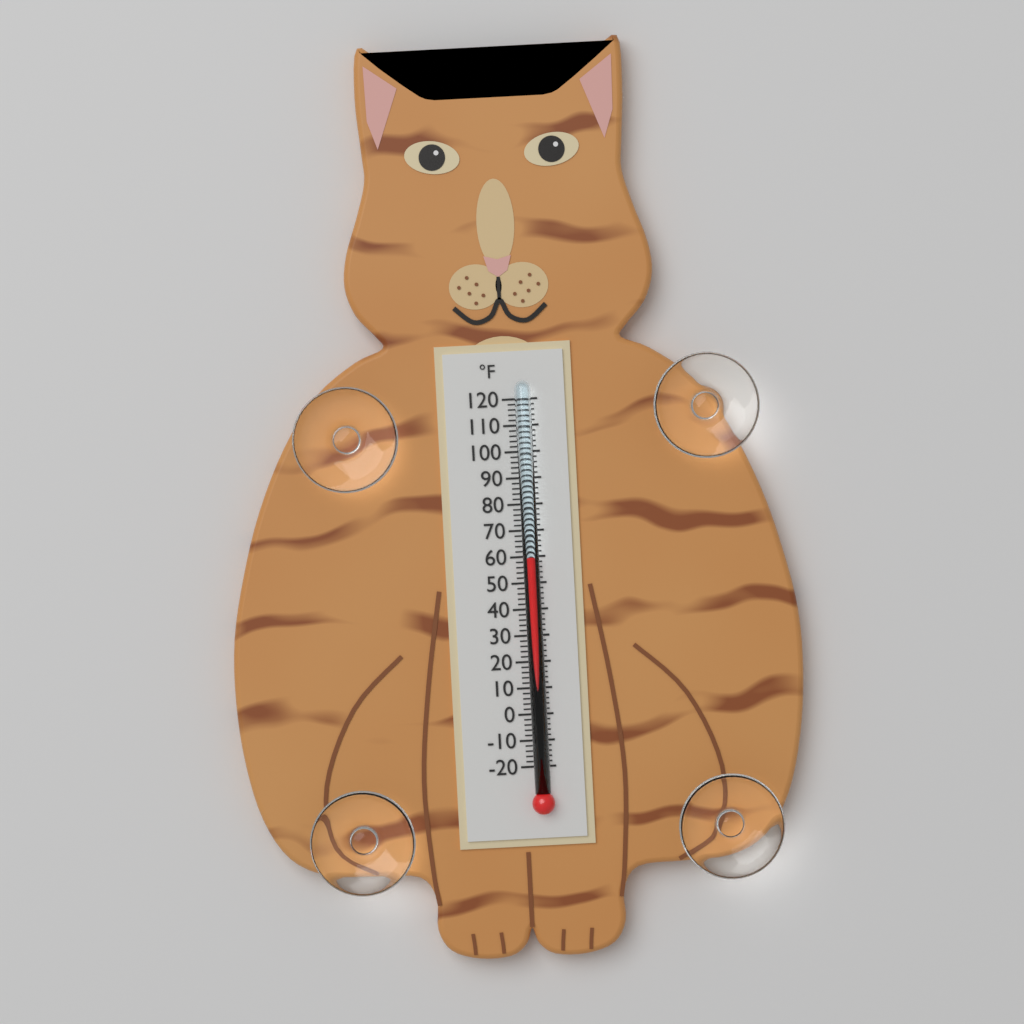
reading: 60 °F
